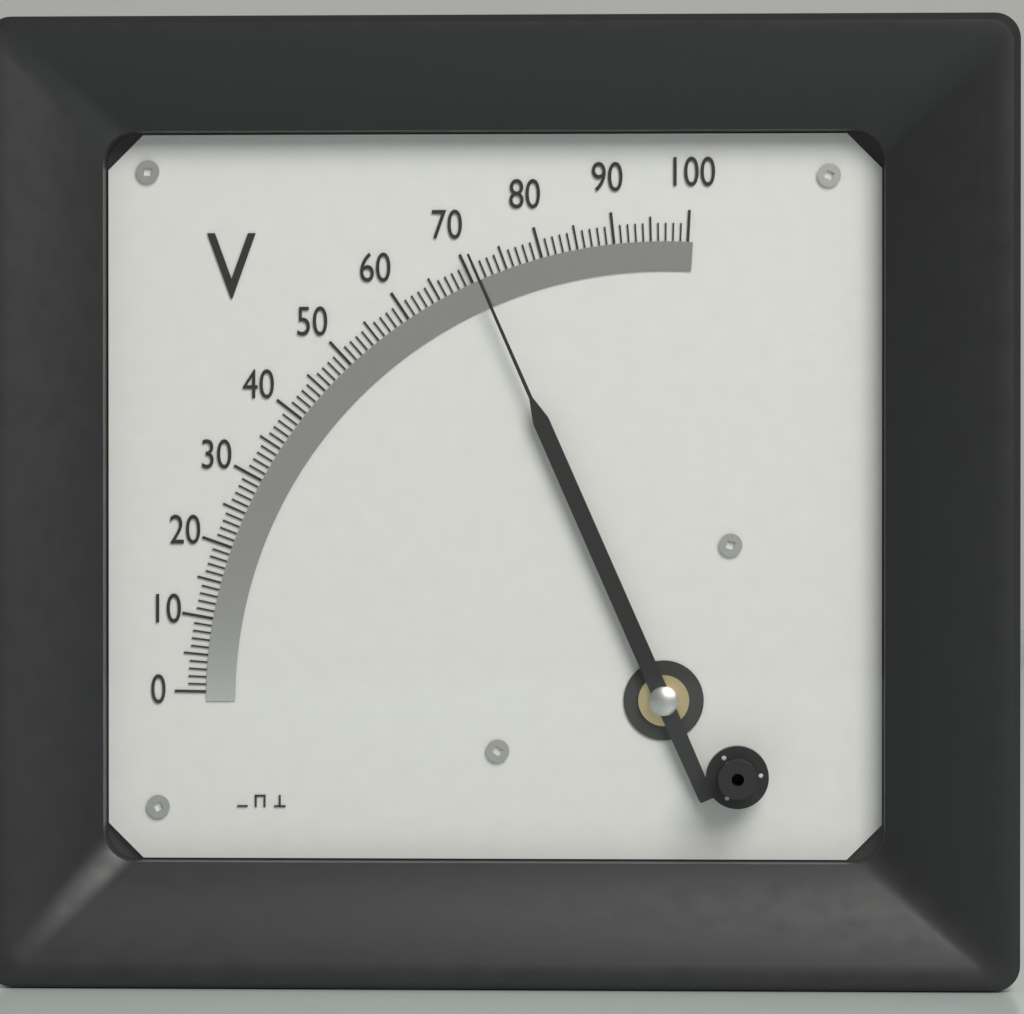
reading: 71 V
